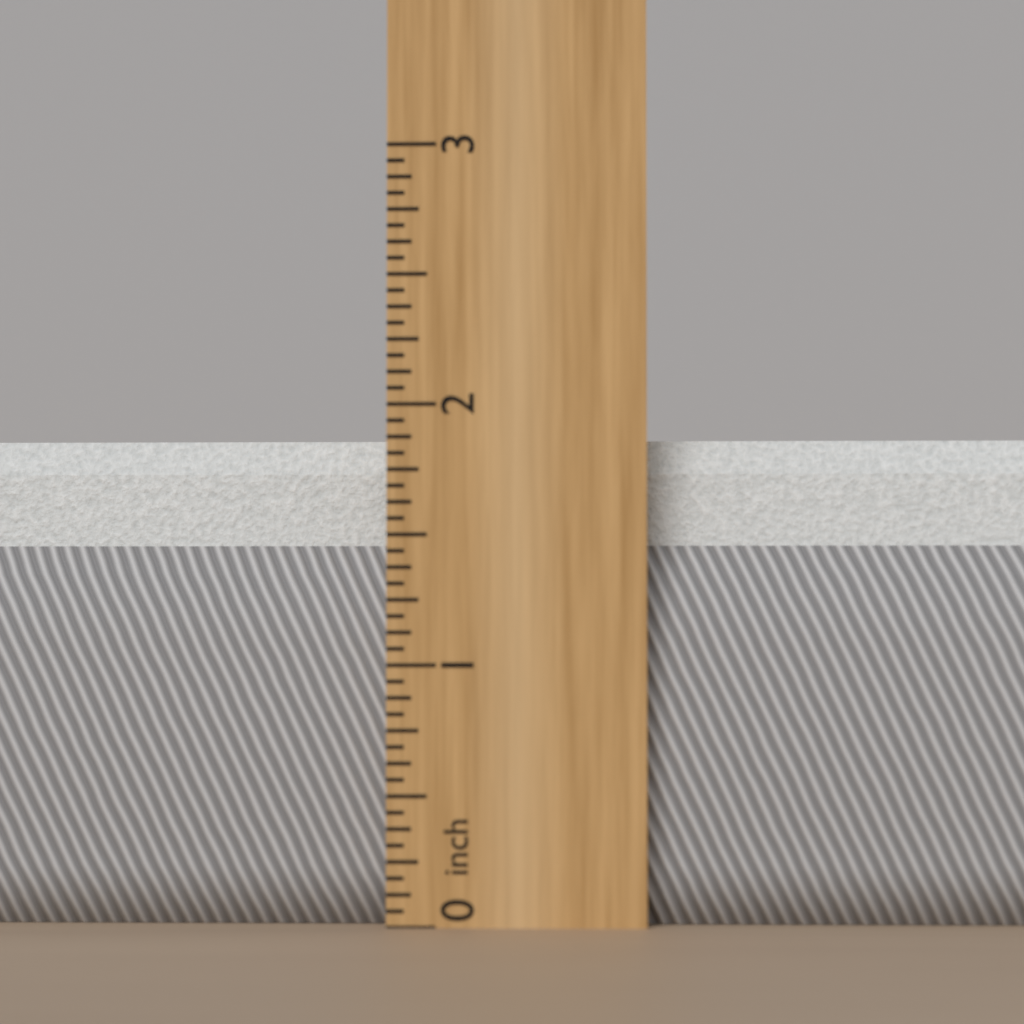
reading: 1.8750 inch
